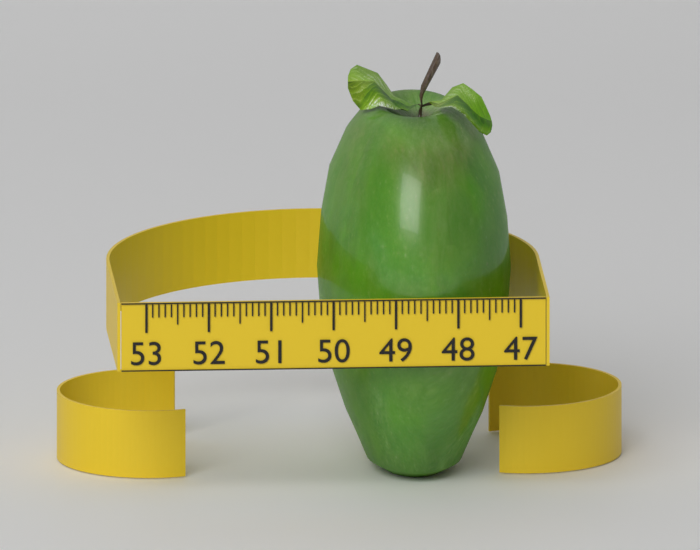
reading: 50.1 (no unit)
